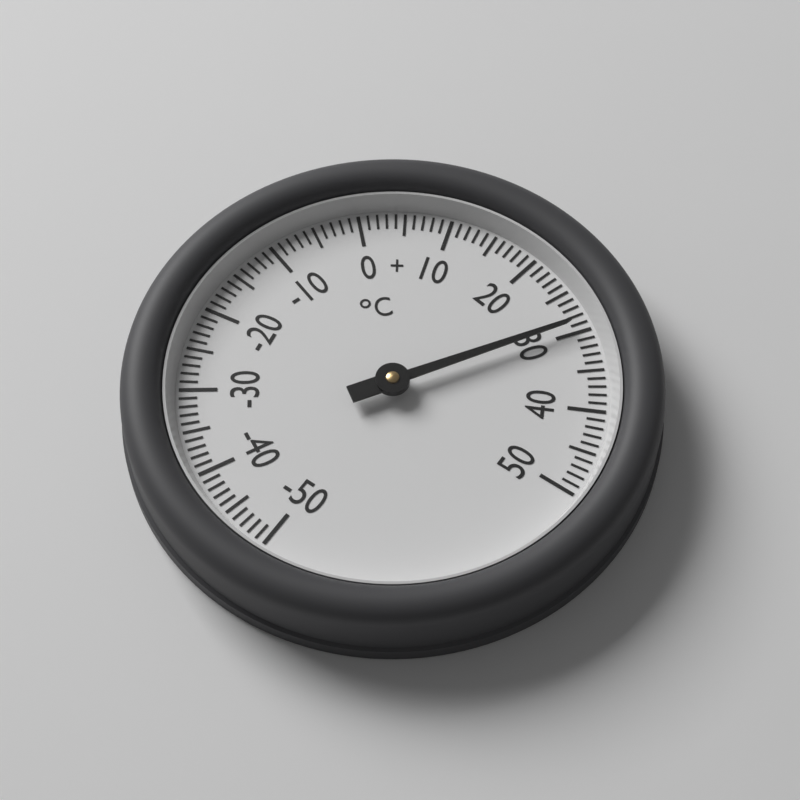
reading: 29 °C
